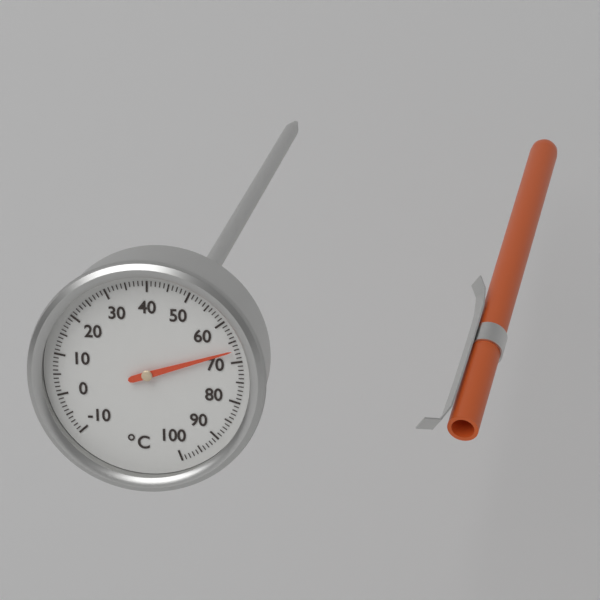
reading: 67 °C
